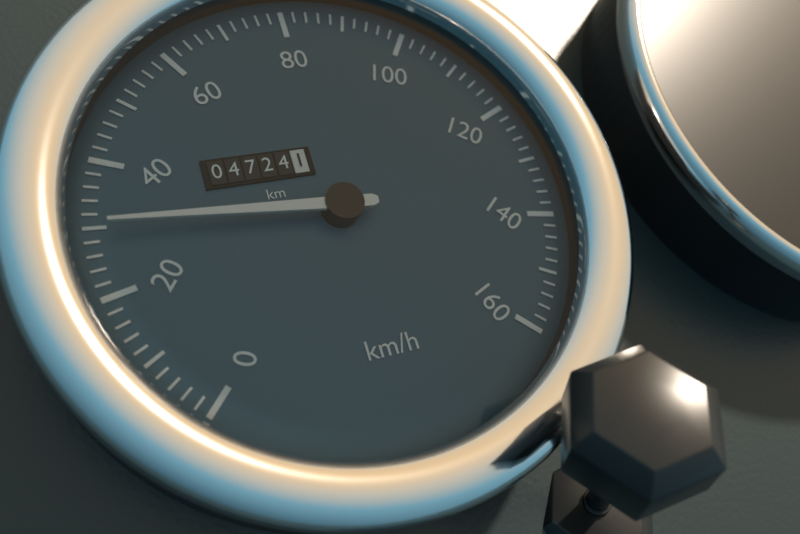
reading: 30 km/h
